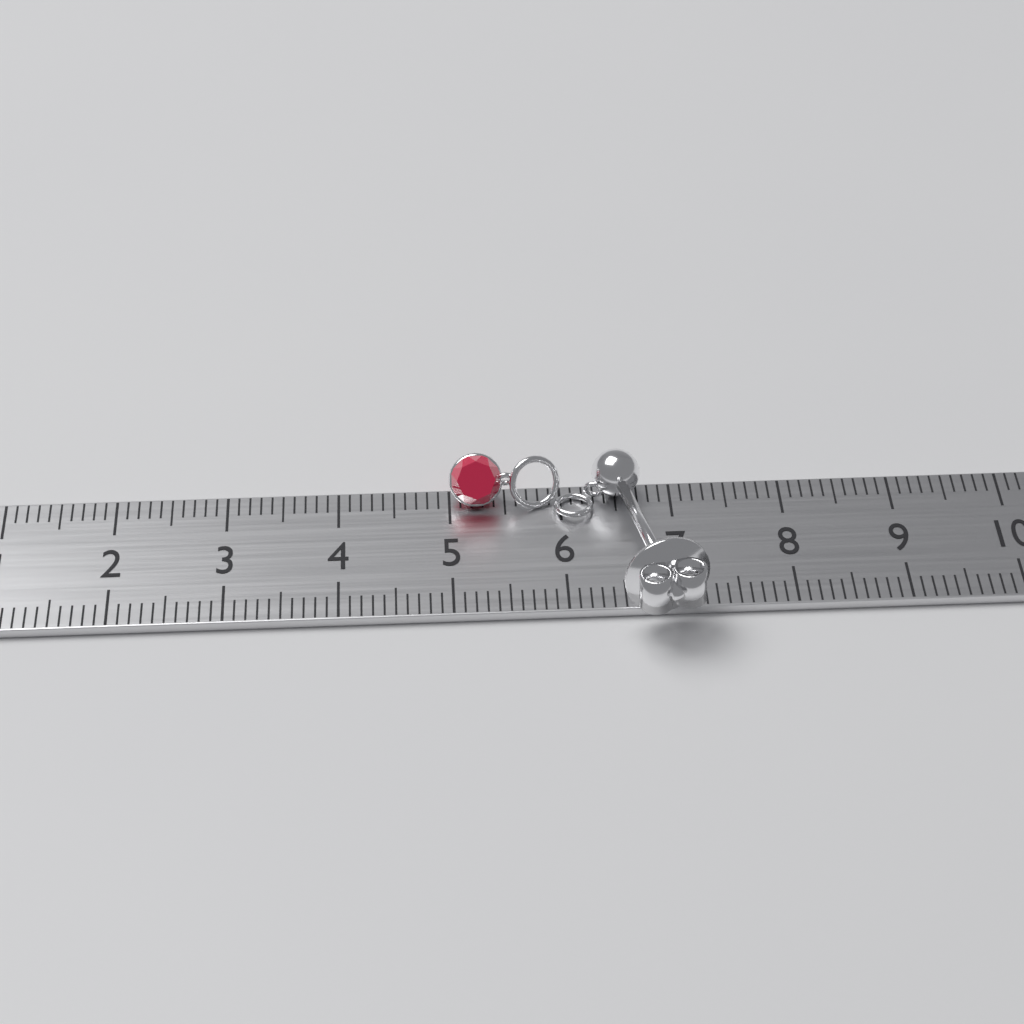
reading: 7.2 cm
